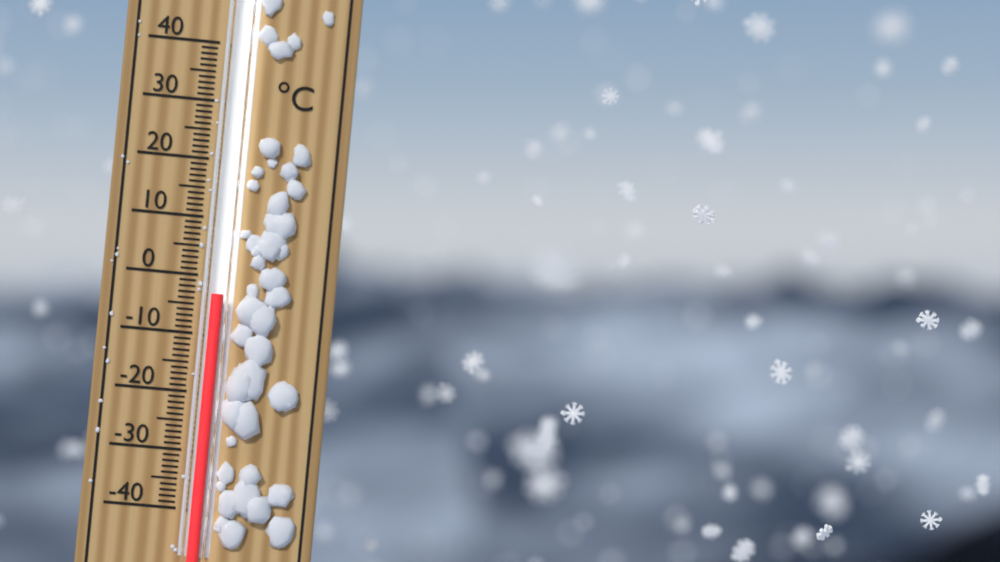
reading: -3 °C
